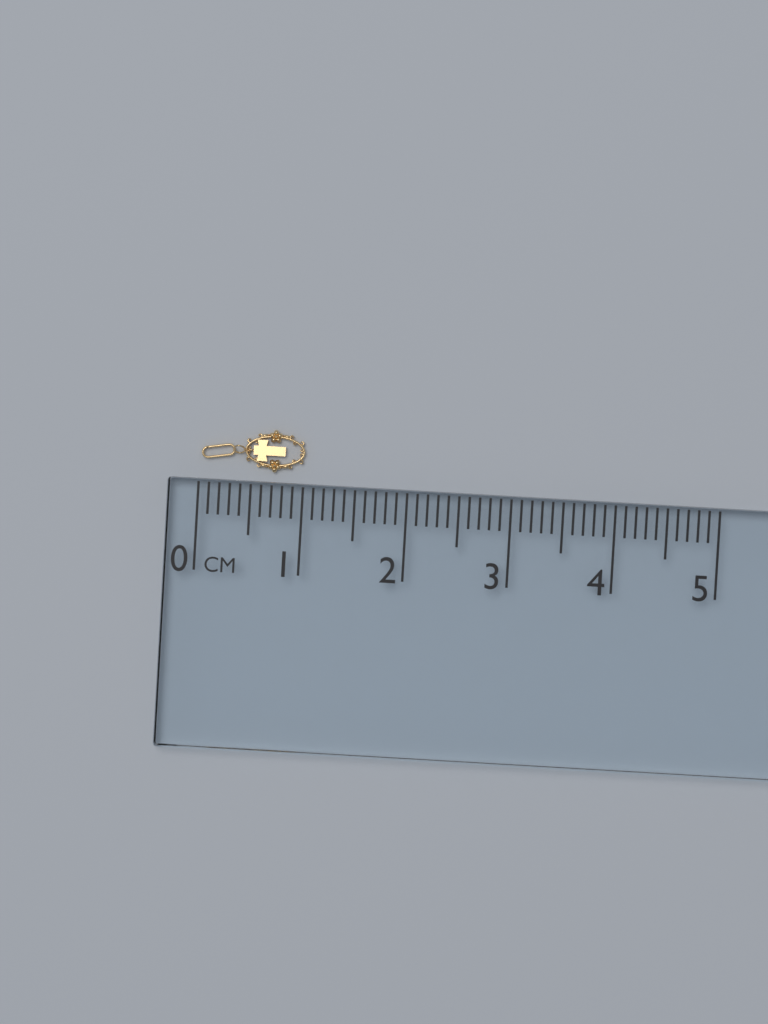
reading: 1.0 cm
